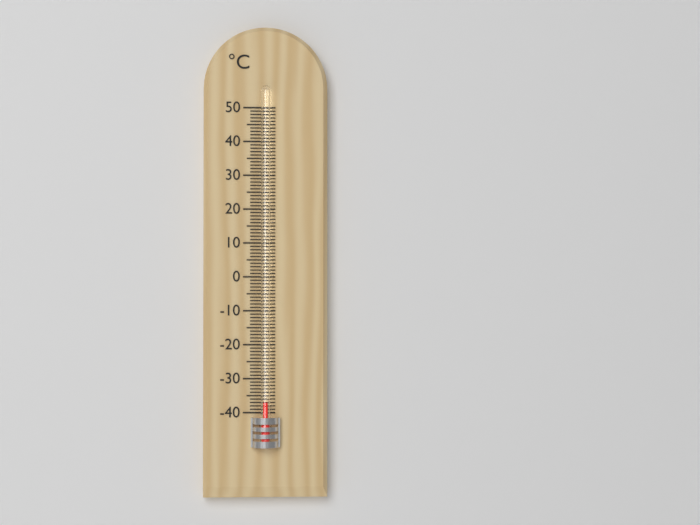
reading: -37 °C
